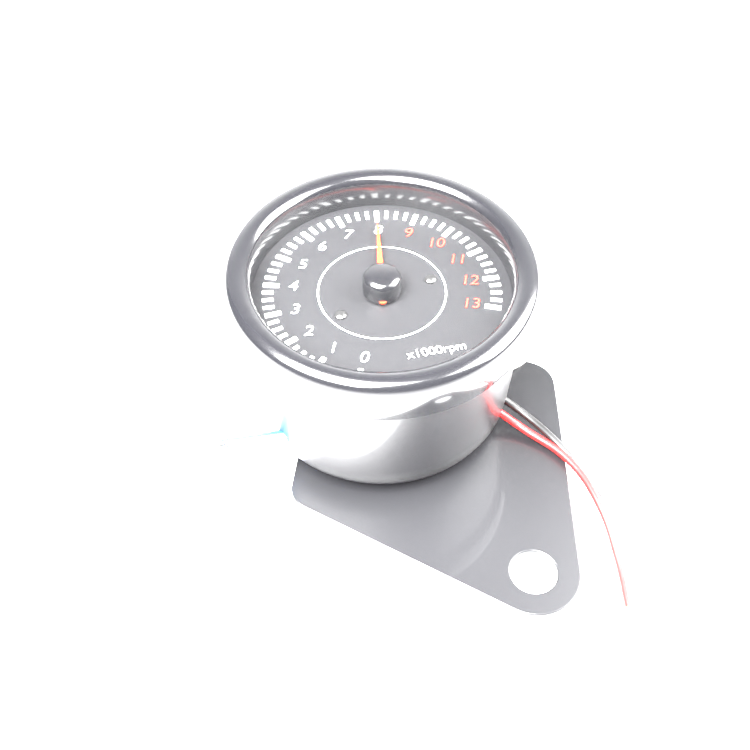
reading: 8.00 x1000 rpm
